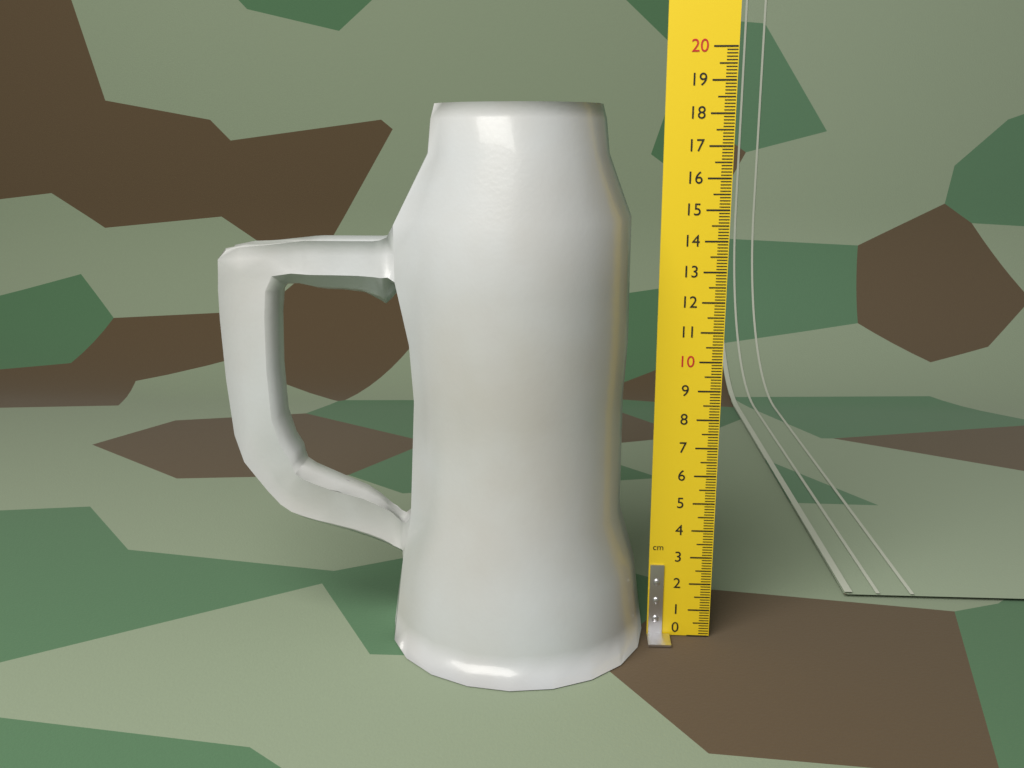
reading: 18.3 cm
